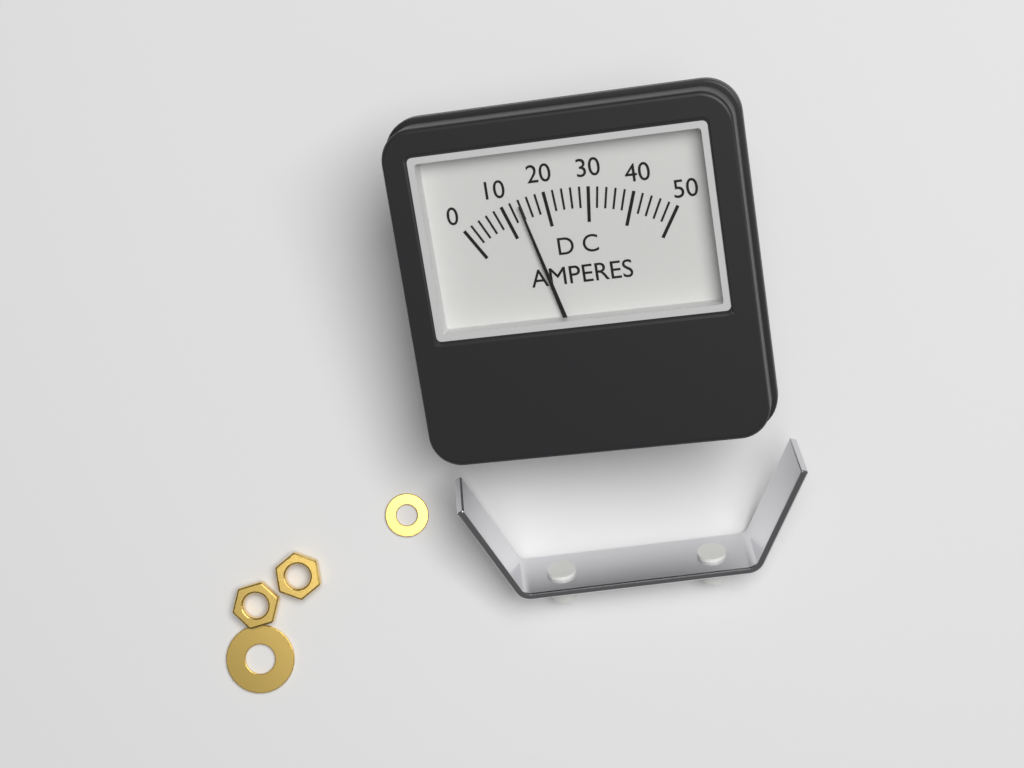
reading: 14 A
